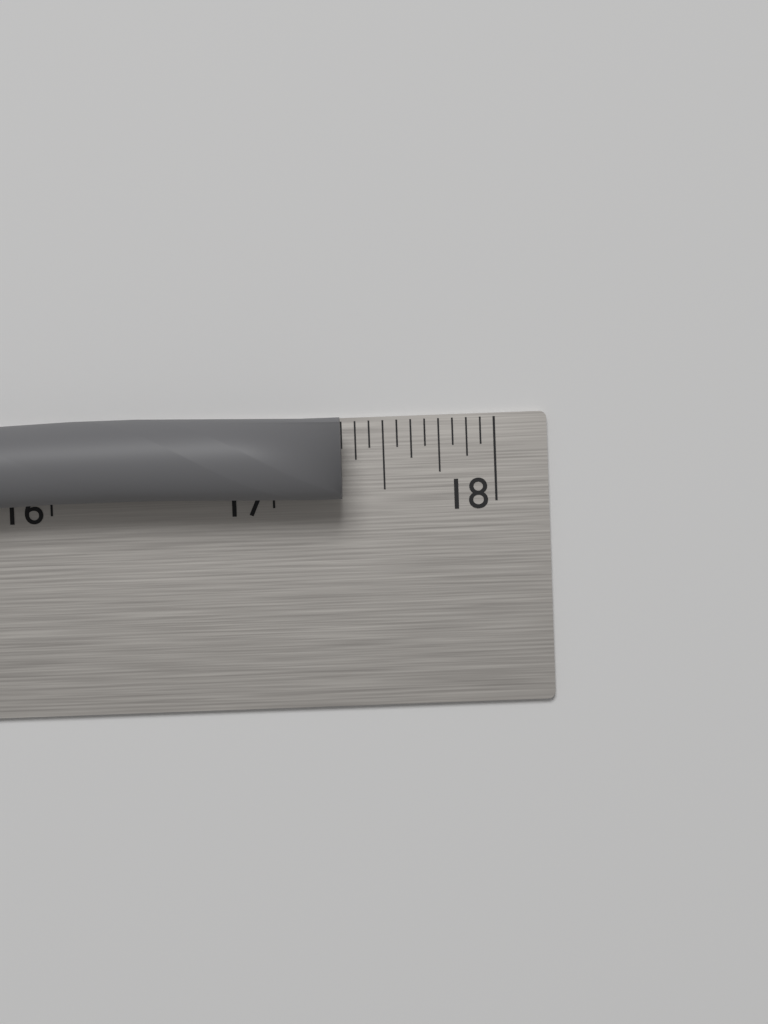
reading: 17.3125 in
